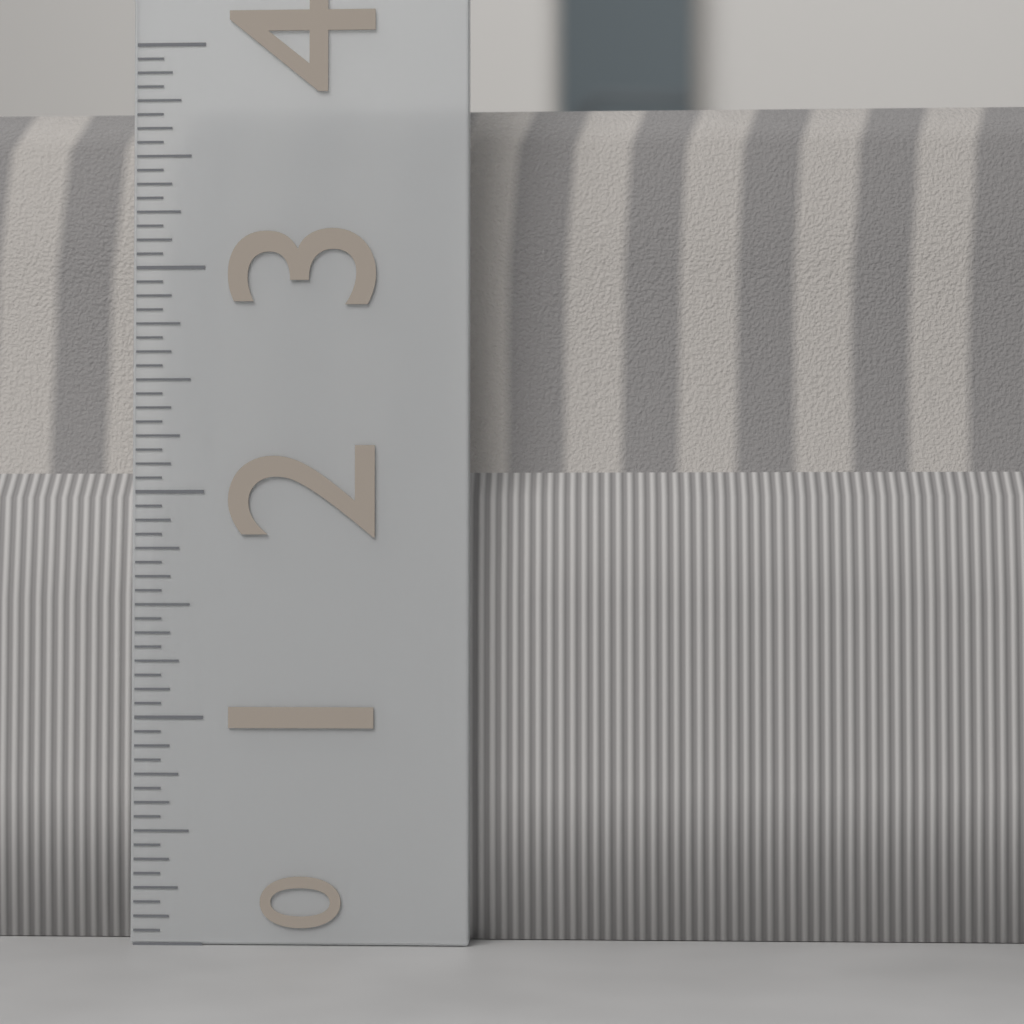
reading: 3.8125 (no unit)
